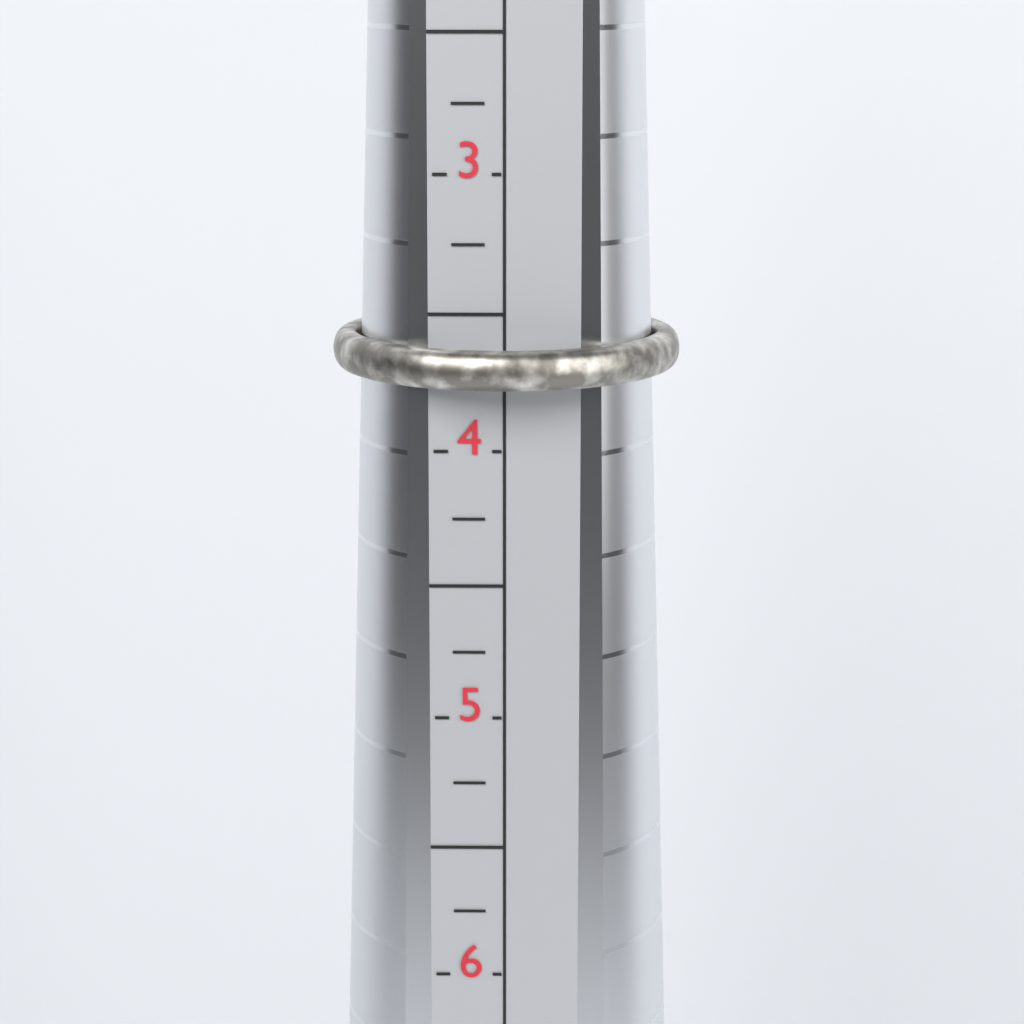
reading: 3.75 (no unit)
